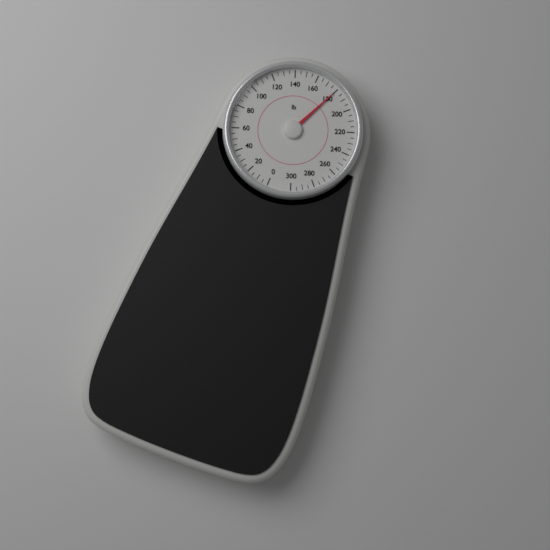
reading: 180 lb
